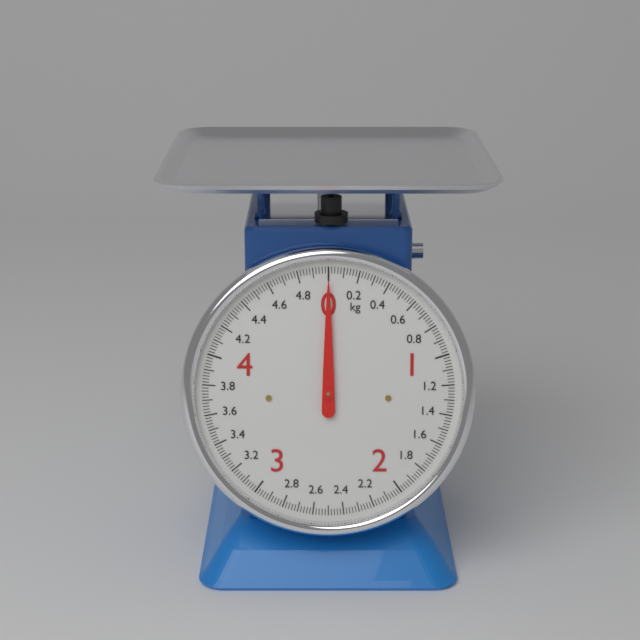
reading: 0.00 kg
